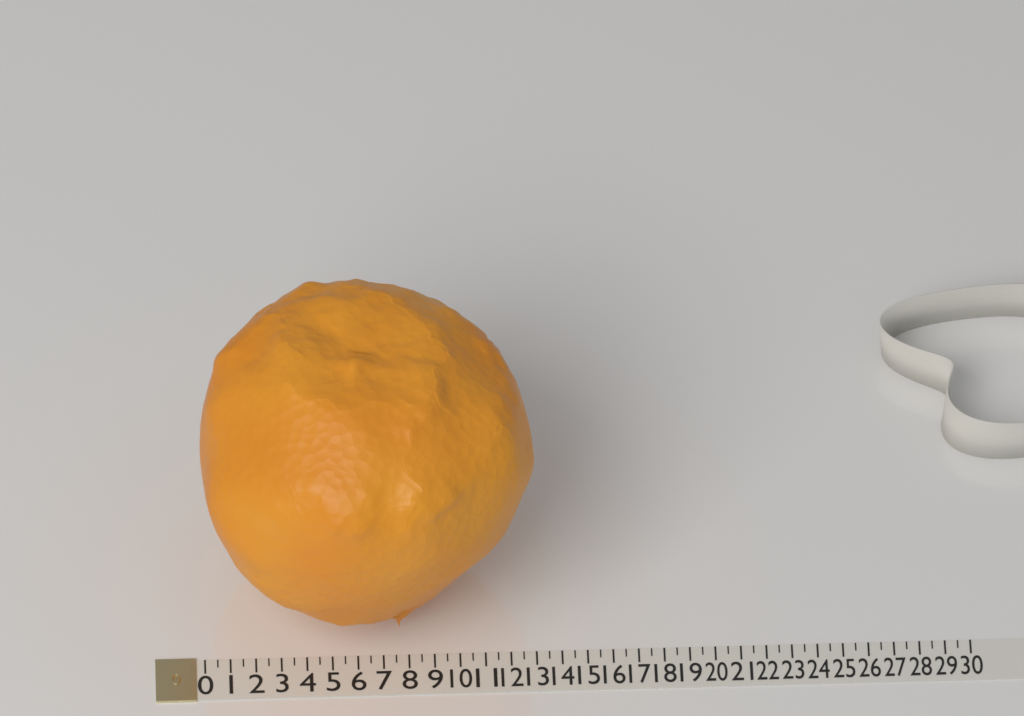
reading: 13.0 (no unit)
